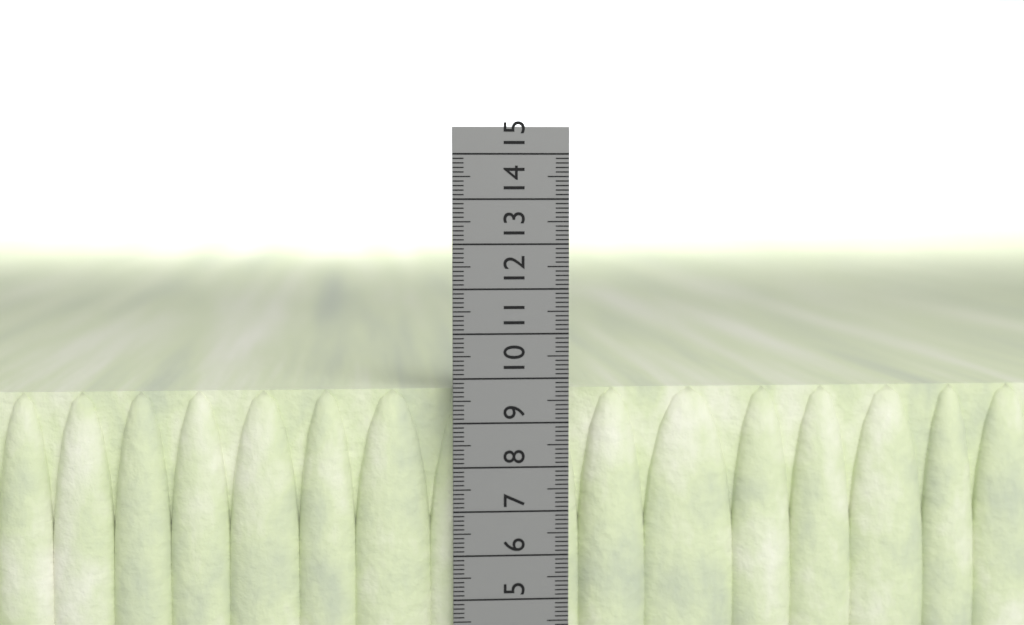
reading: 9.7 cm
